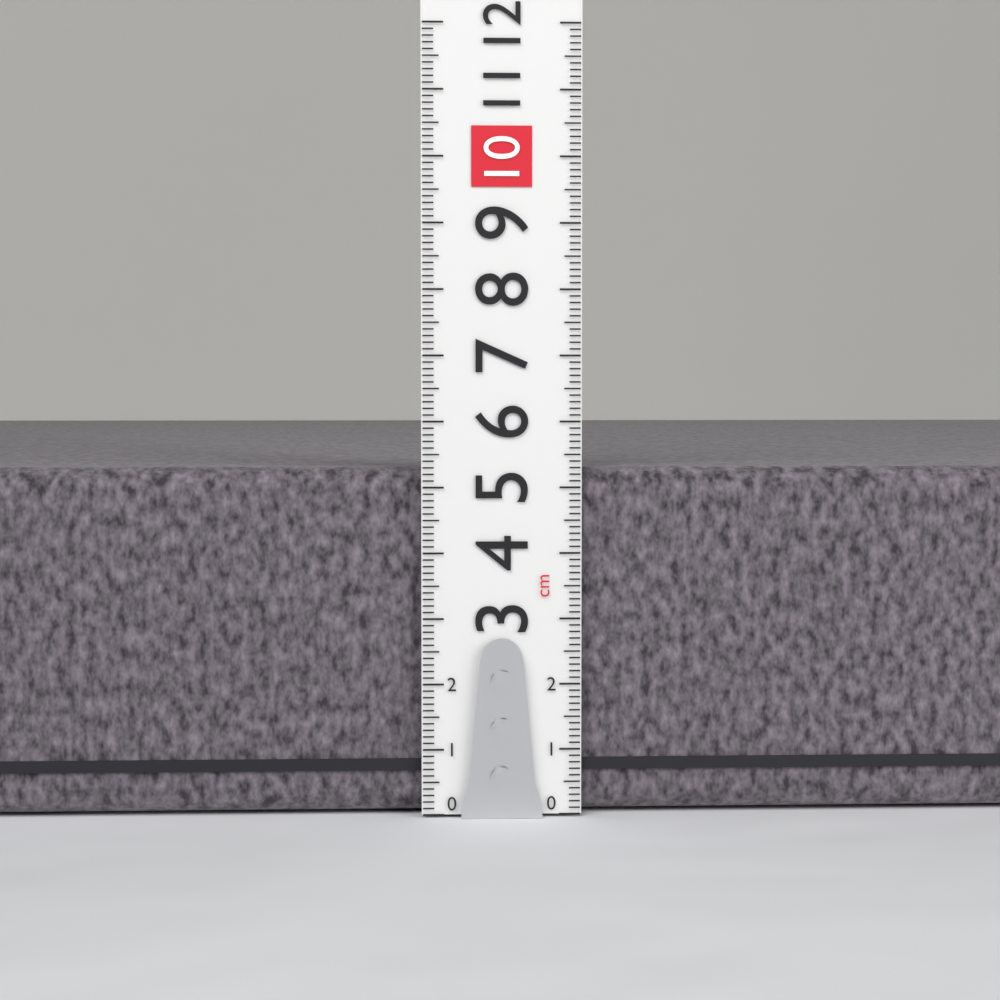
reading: 5.3 cm
